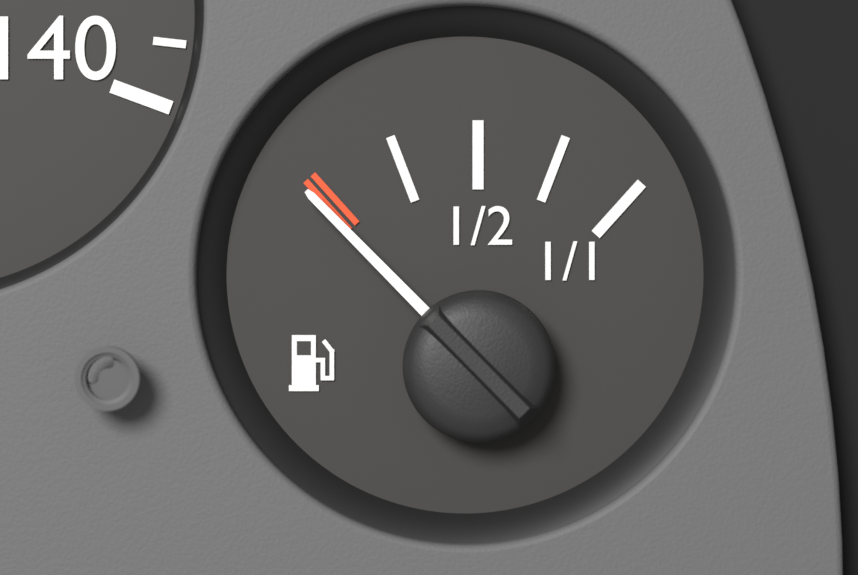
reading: -0.03 (no unit)
